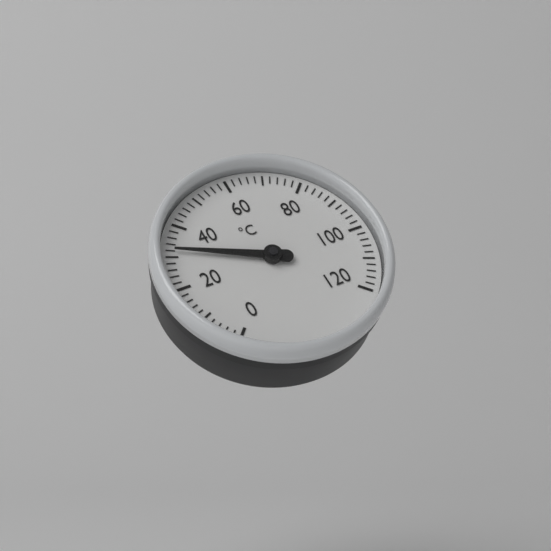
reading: 32 °C
